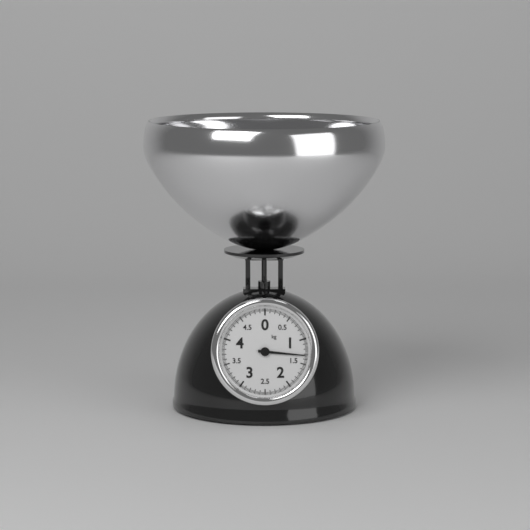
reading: 1.325 kg
